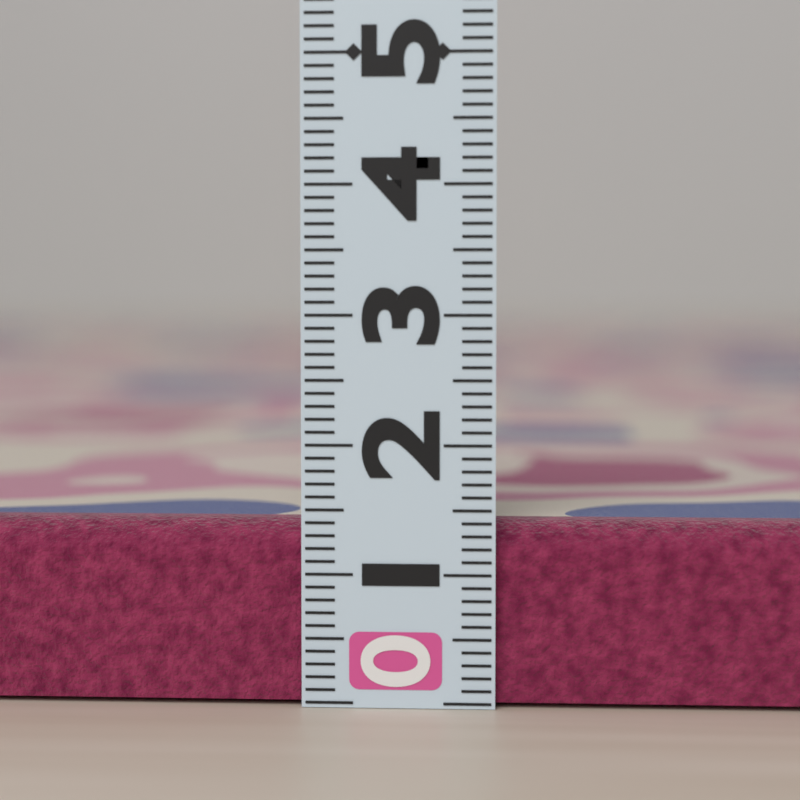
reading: 1.4 (no unit)
